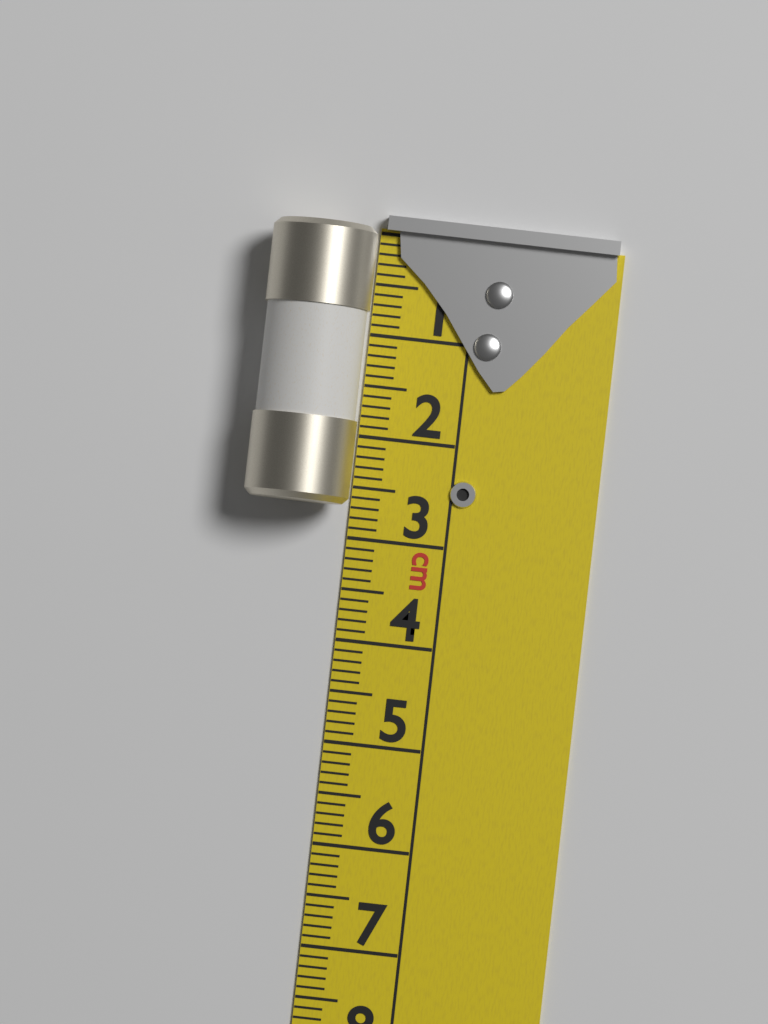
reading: 2.7 cm
